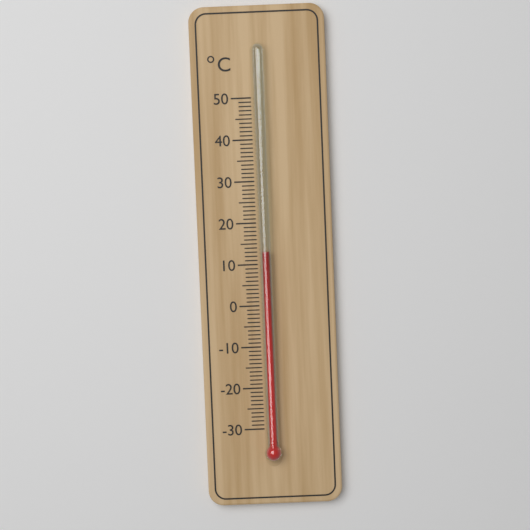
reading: 13 °C
